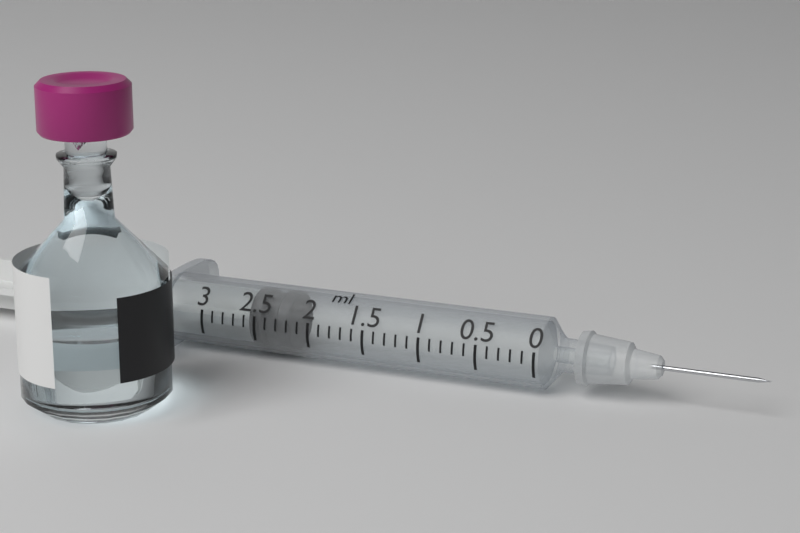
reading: 2.2 ml
